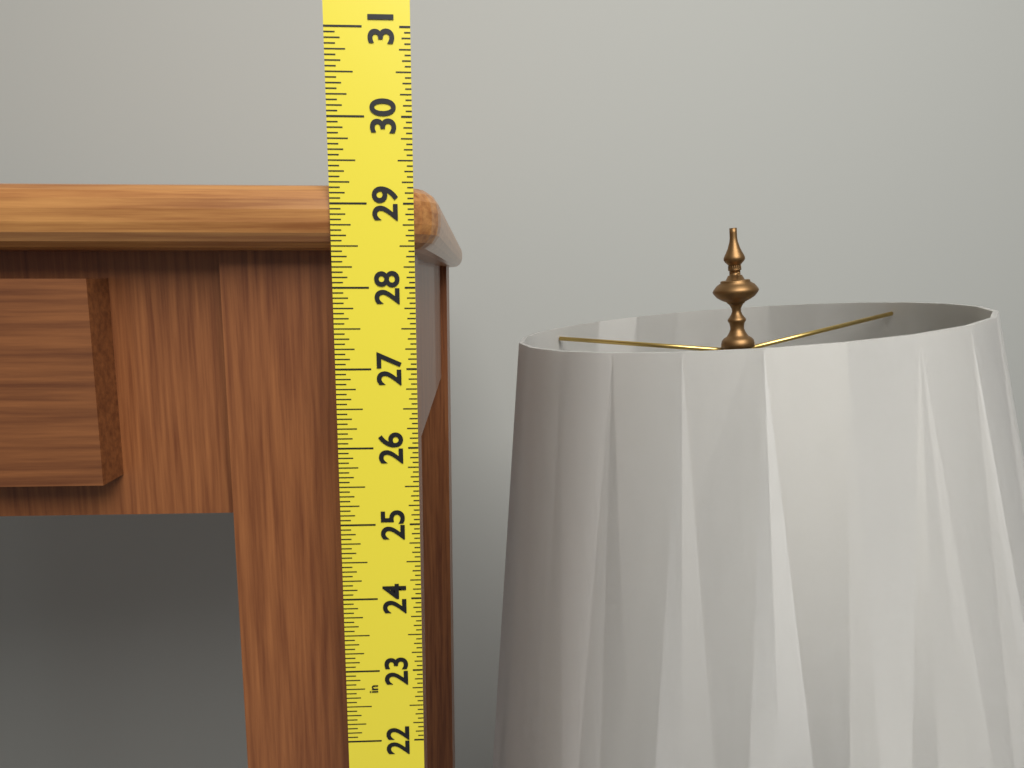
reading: 29.2500 in
